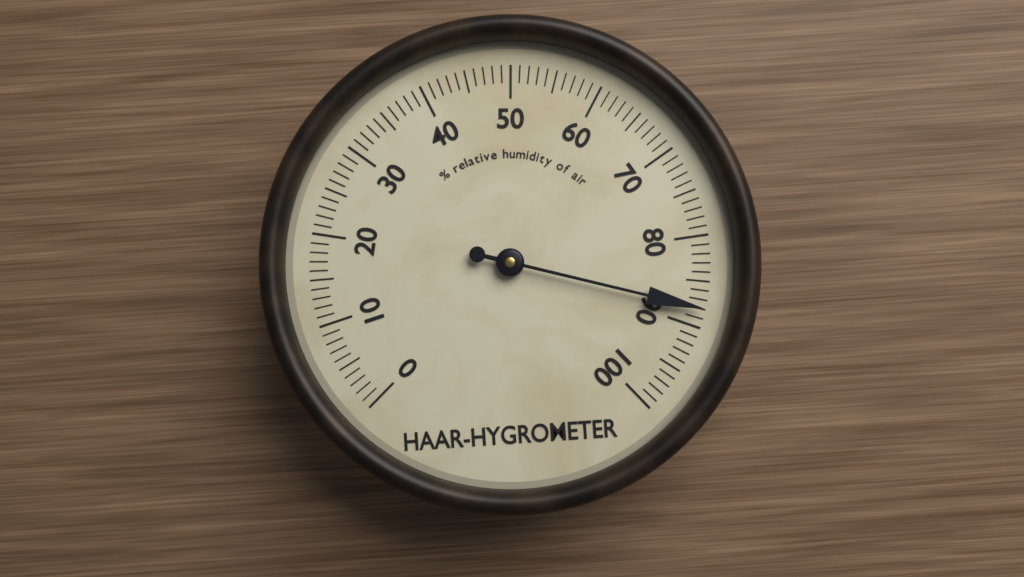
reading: 88 %
